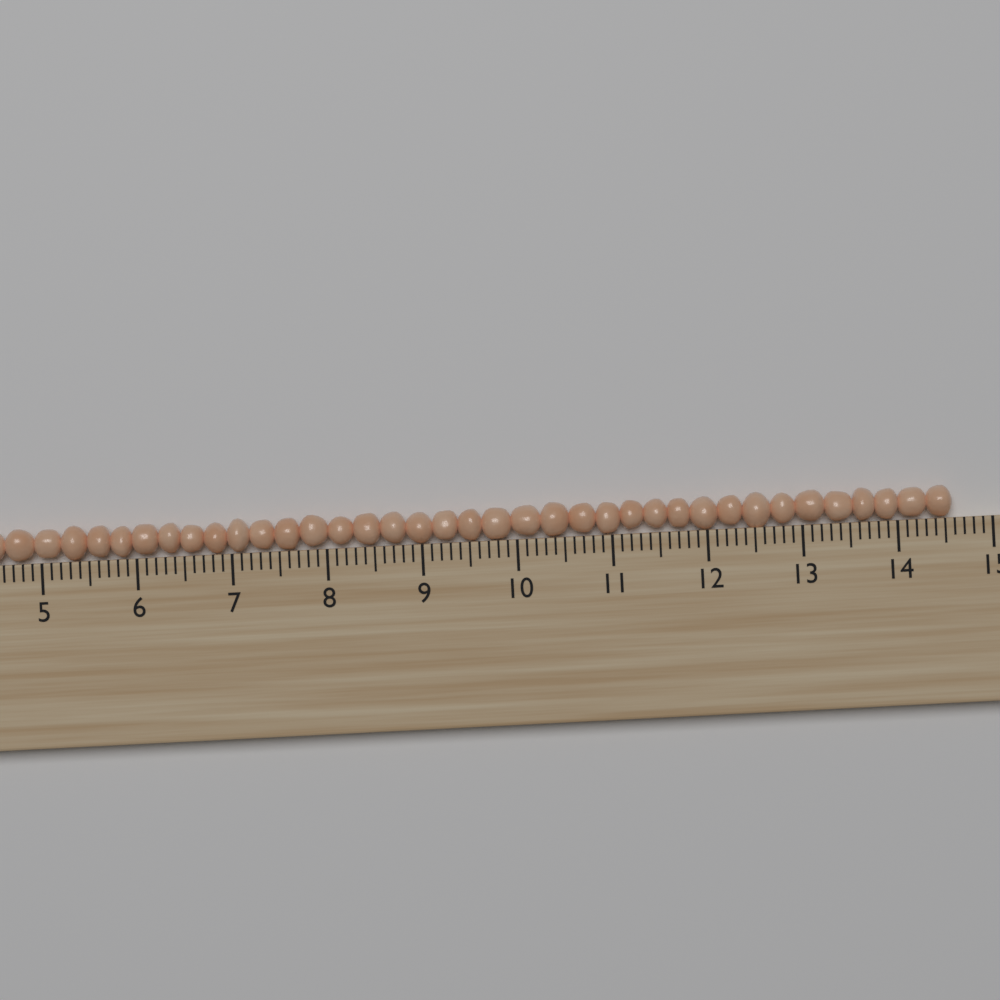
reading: 14.6 (no unit)
